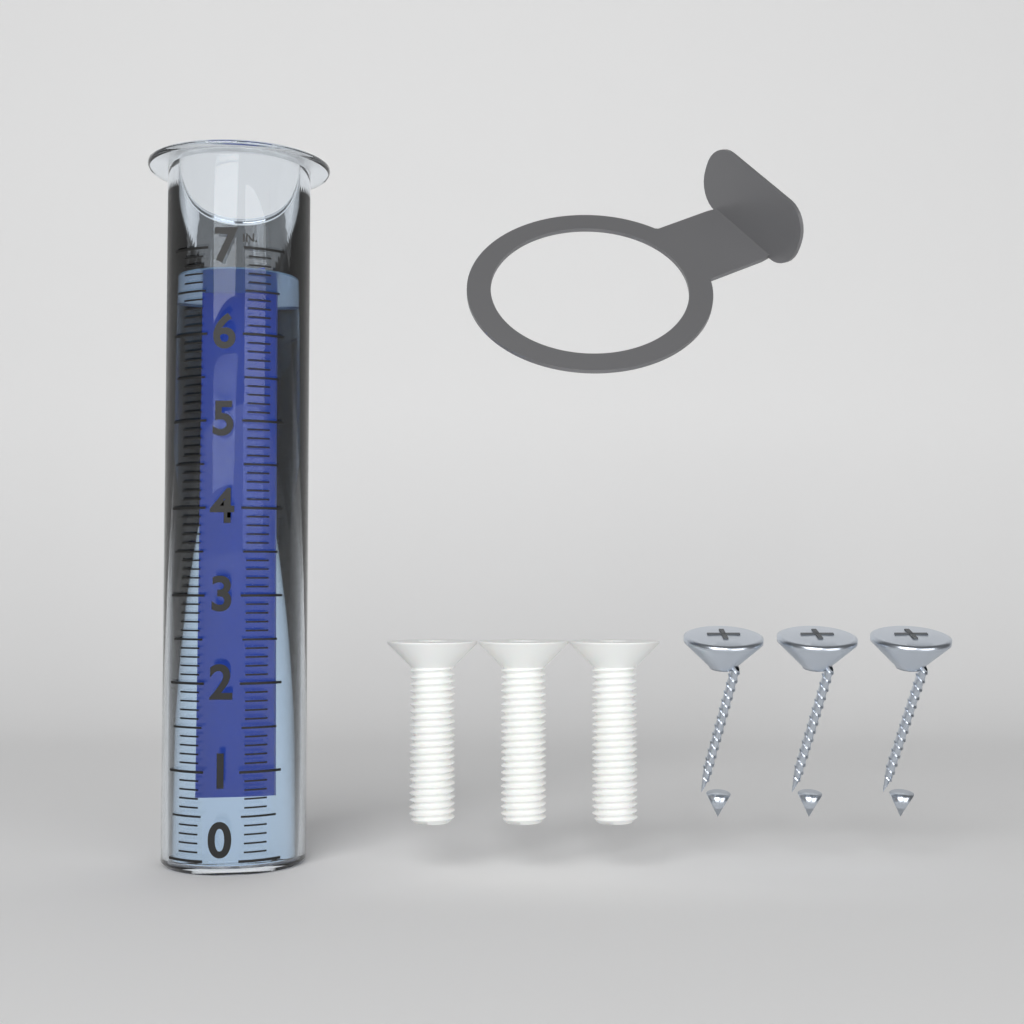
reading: 6.8 in
